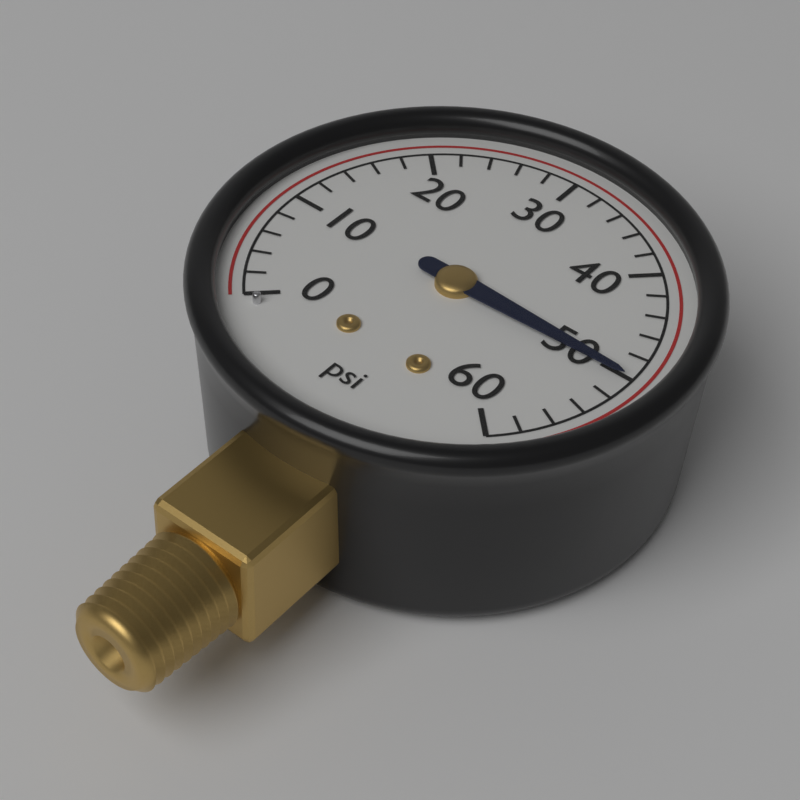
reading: 50 psi
